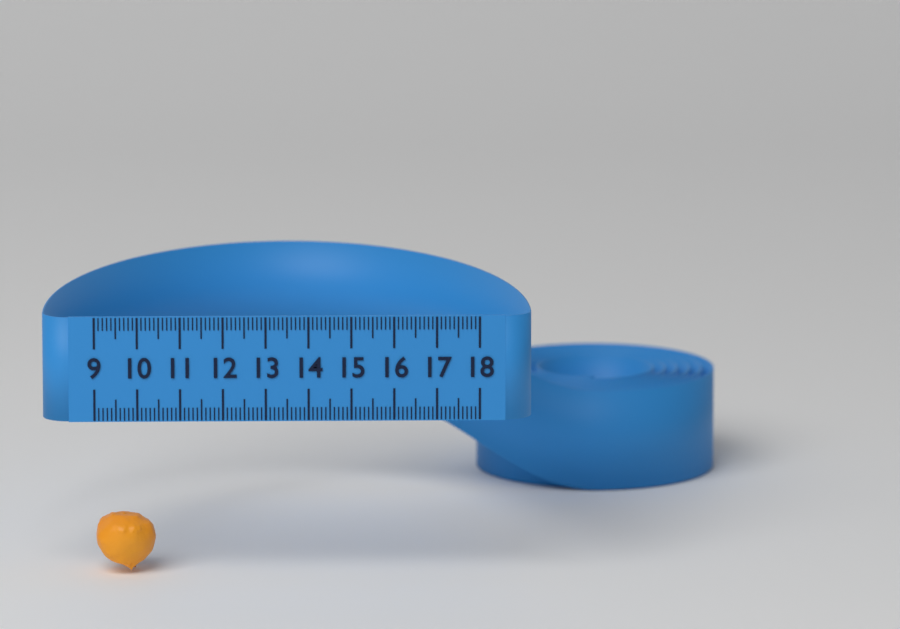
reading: 10.4 (no unit)
